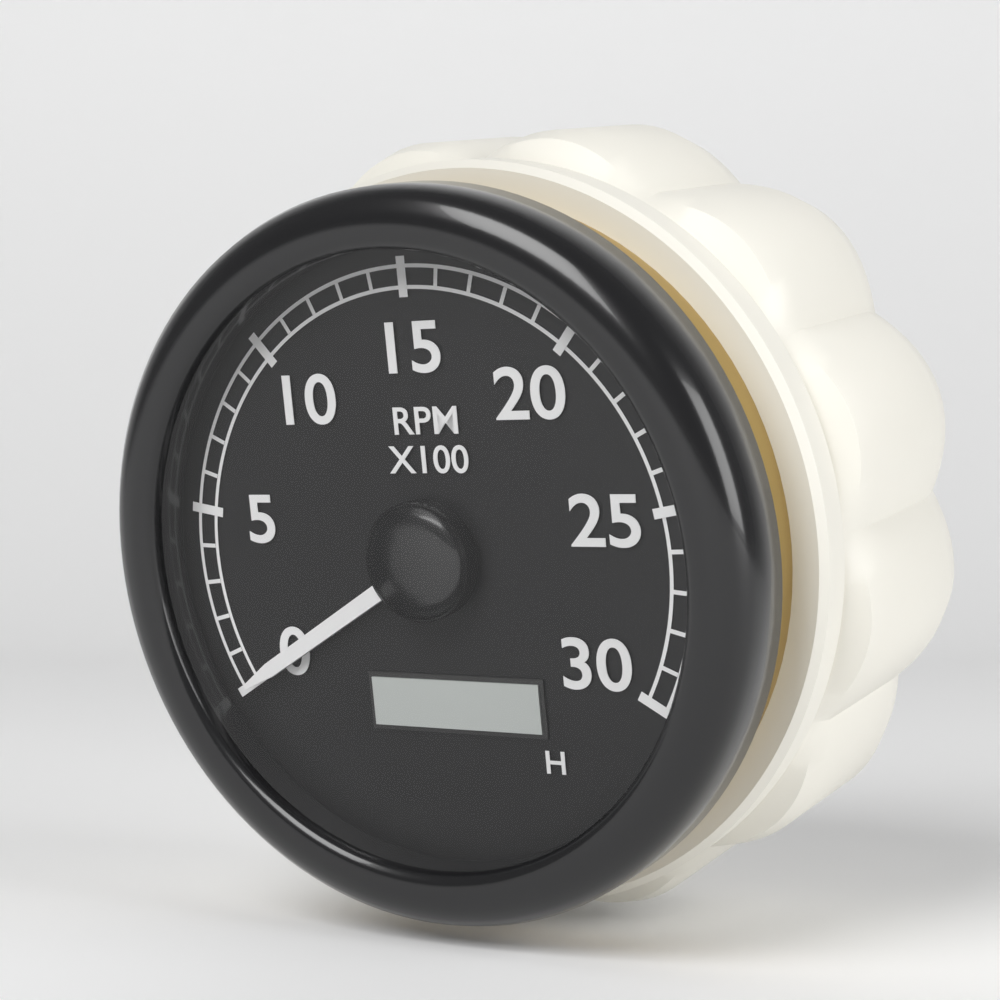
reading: 0 RPM
